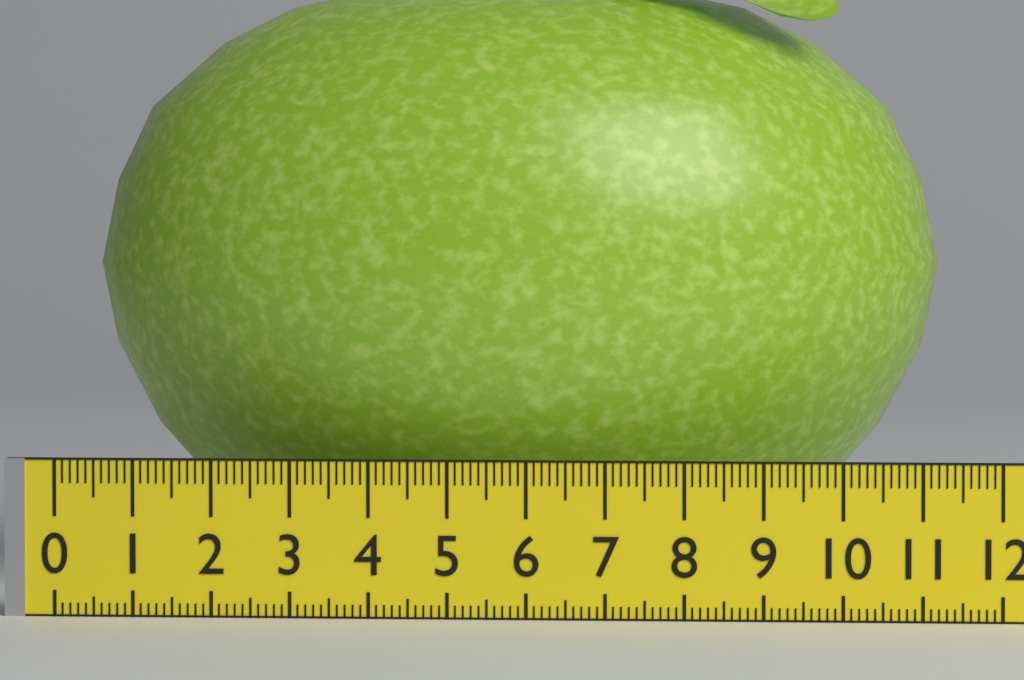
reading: 11.1 (no unit)
